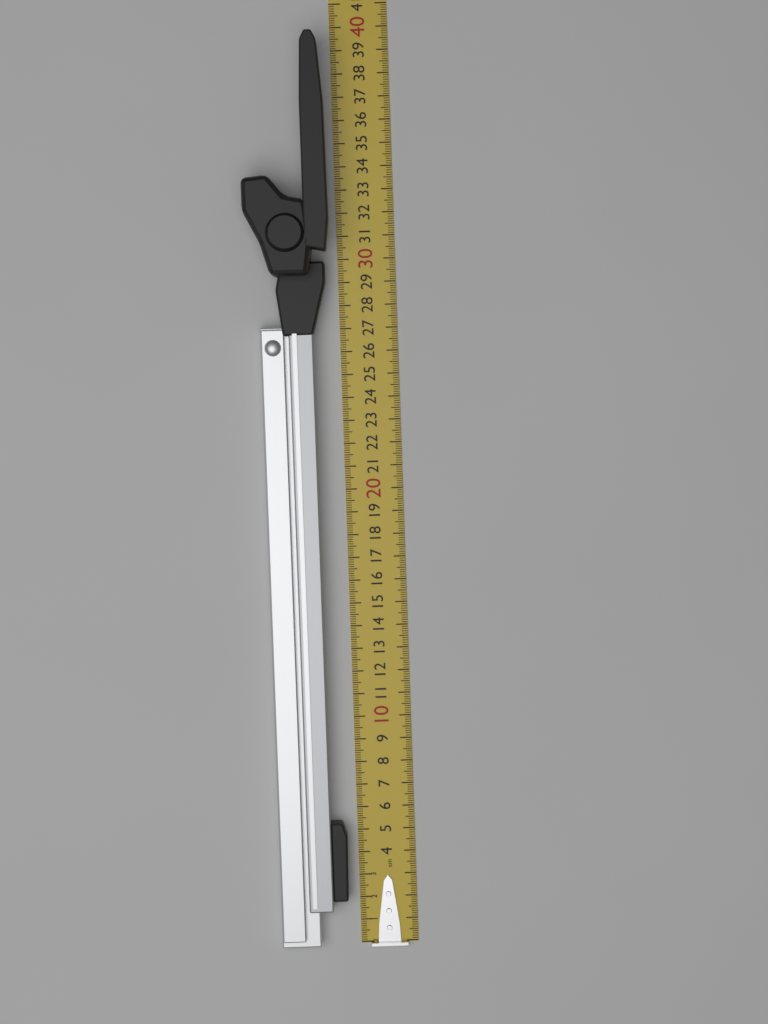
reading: 39.6 cm
